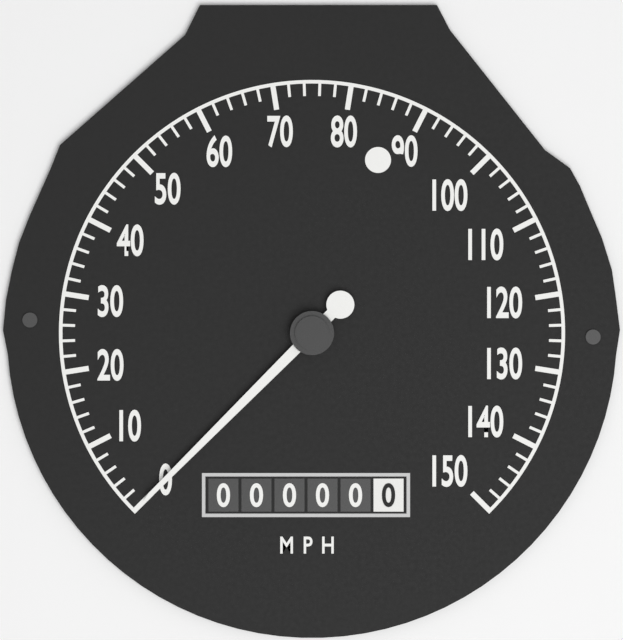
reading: 0 MPH
